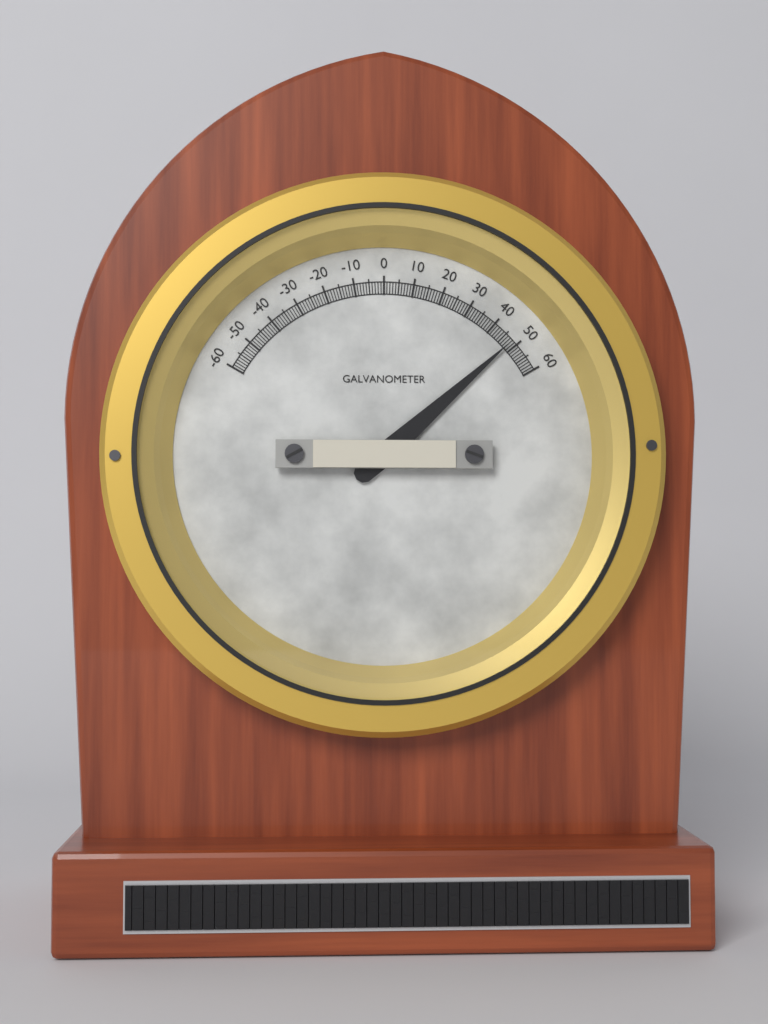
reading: 48 (no unit)
